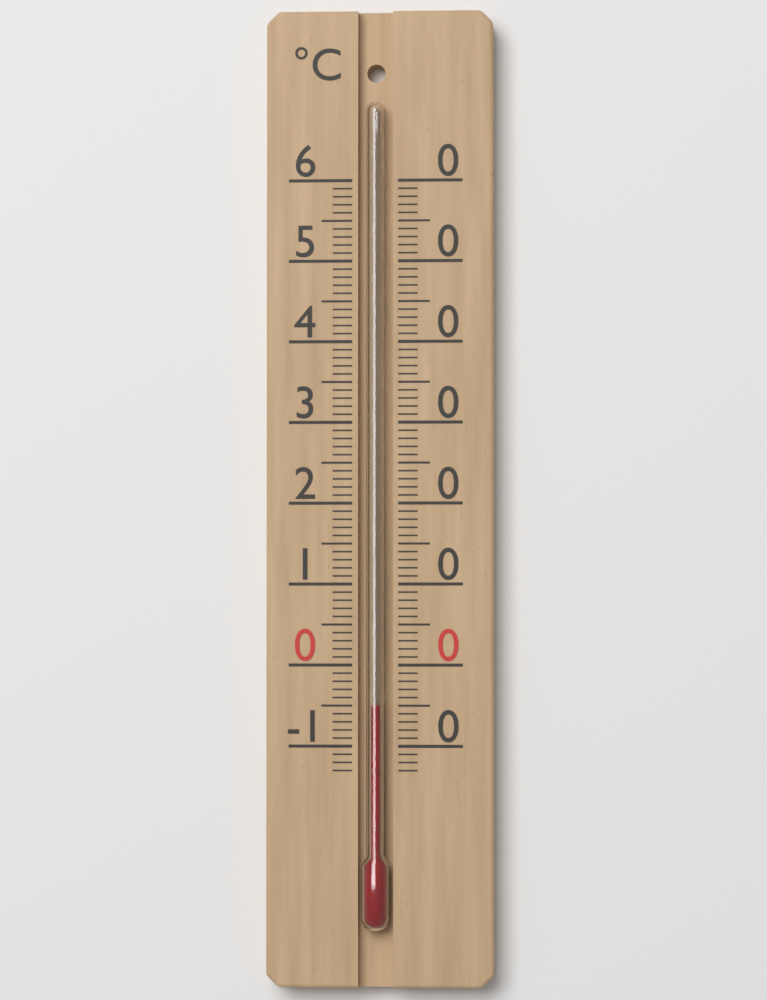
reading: -5 °C
